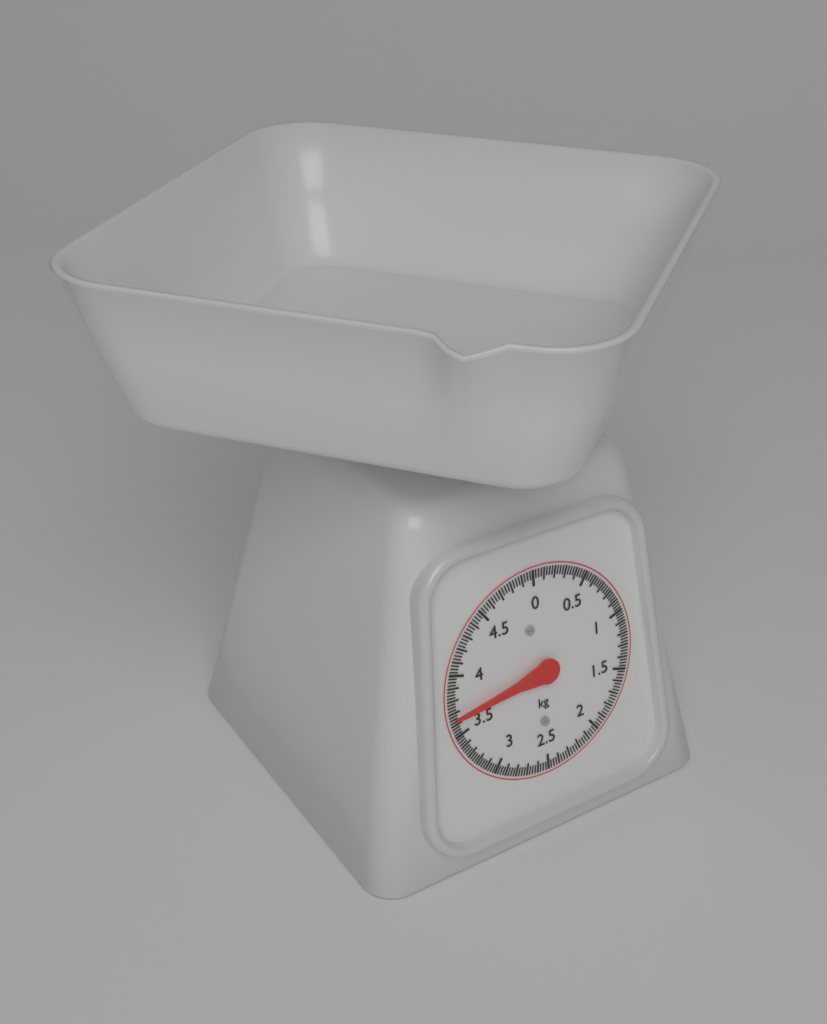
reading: 3.650 kg
